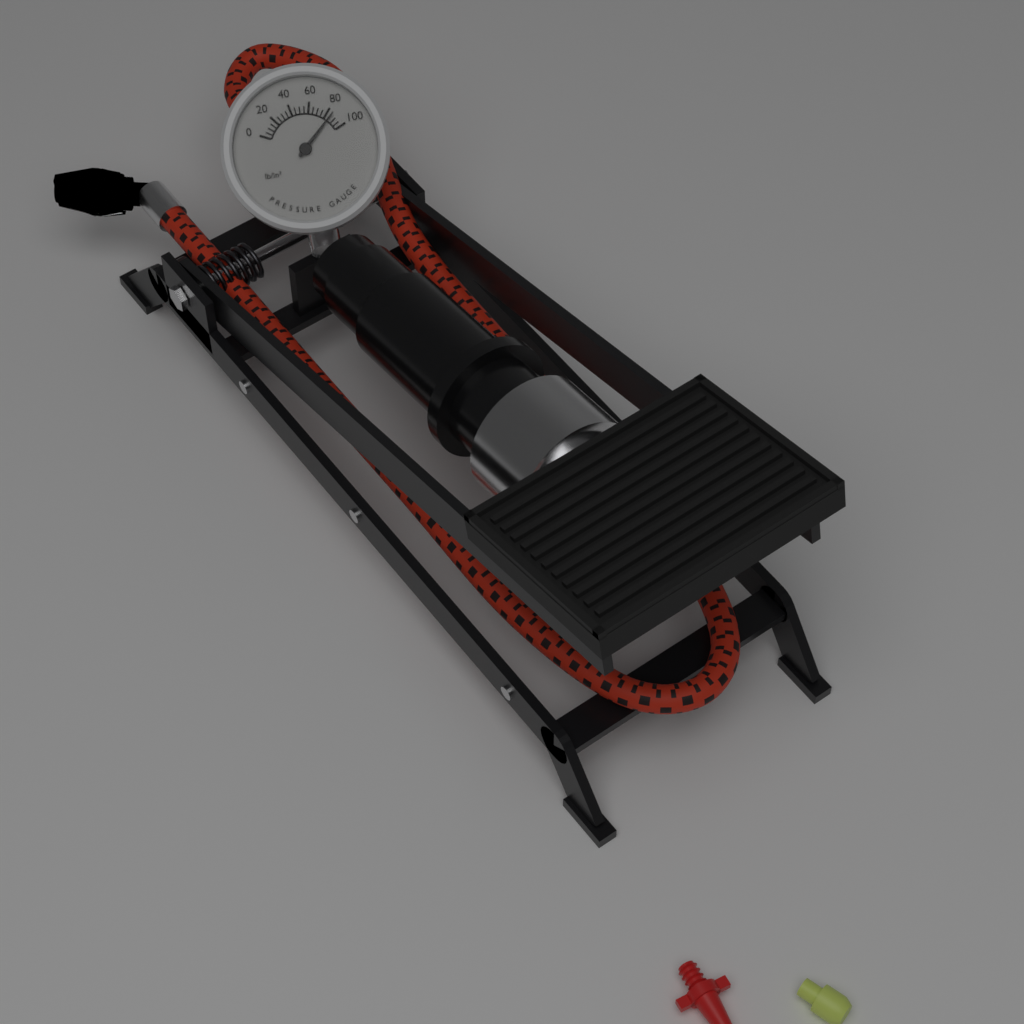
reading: 85 lb/in²
